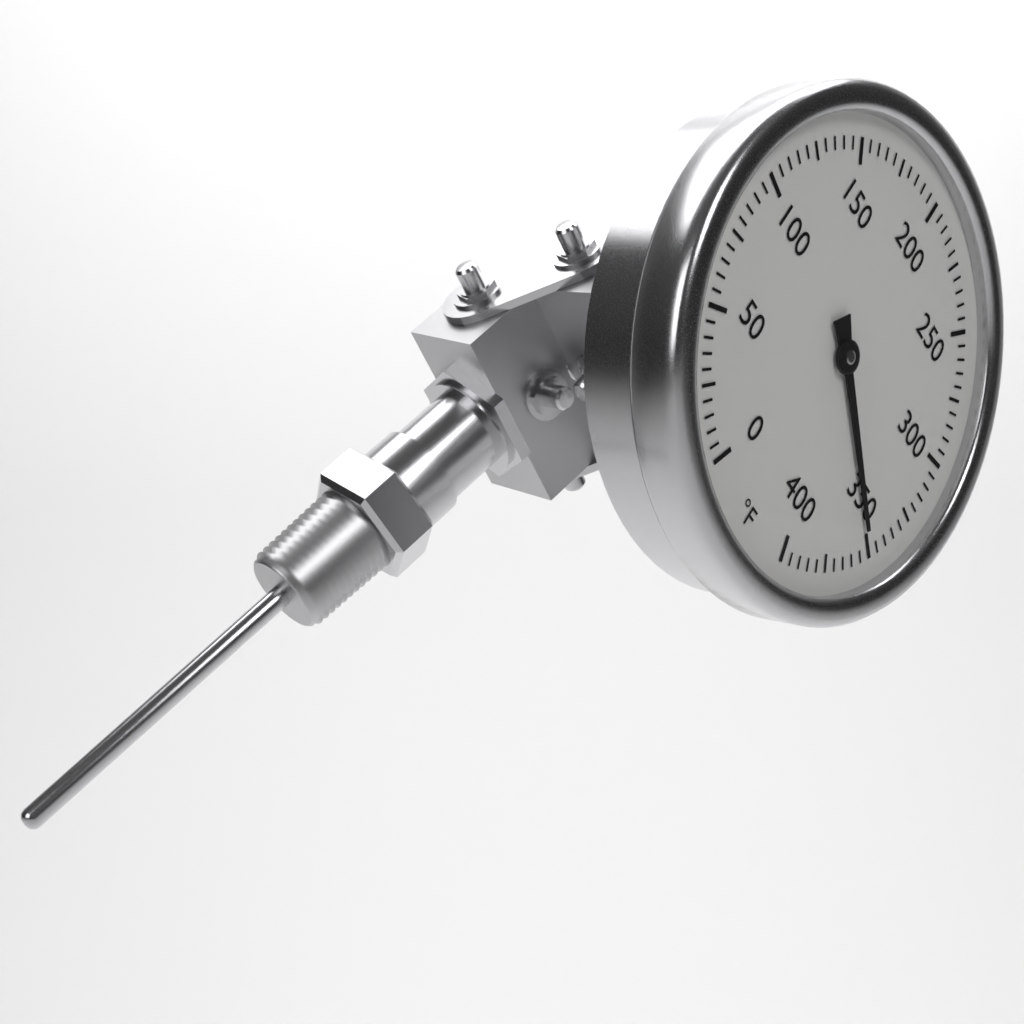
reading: 350 °F
